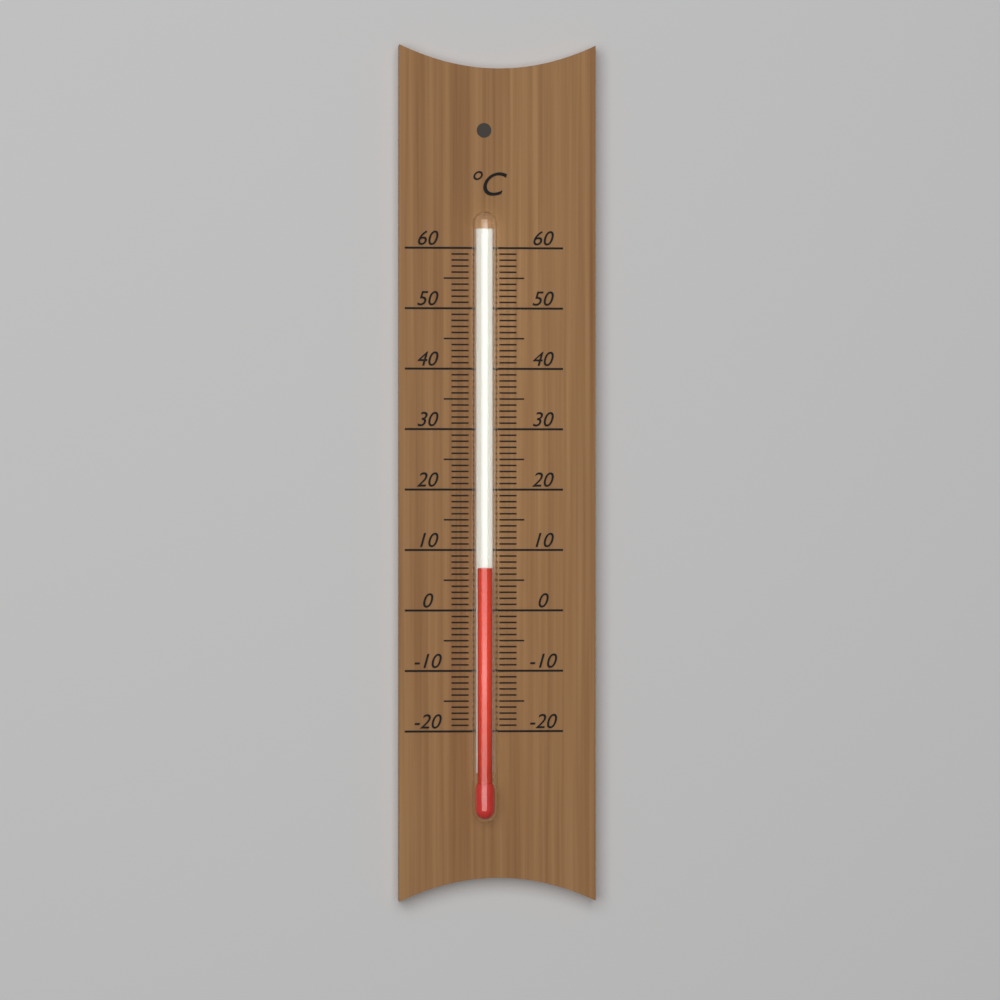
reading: 7 °C
